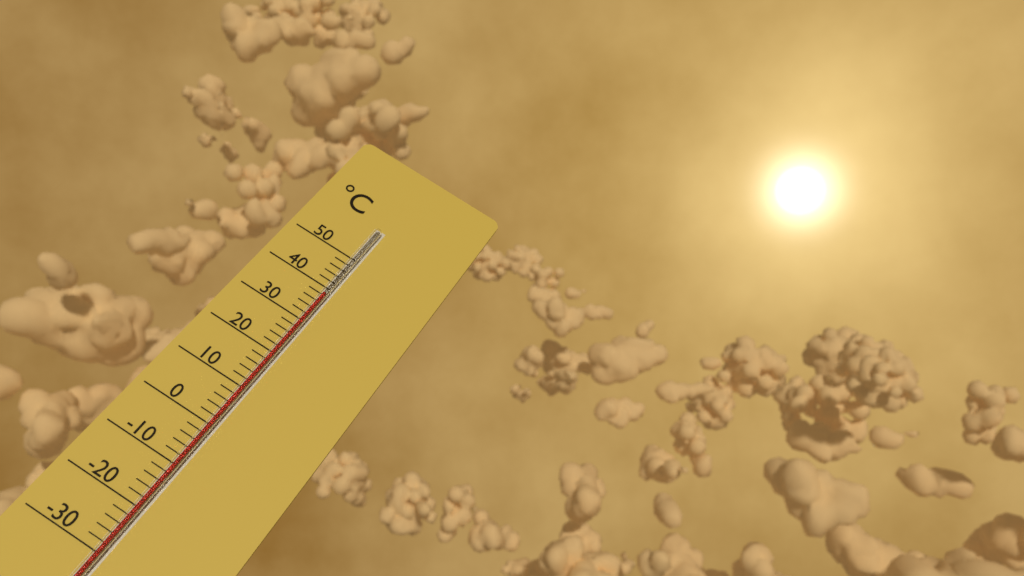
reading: 38 °C
